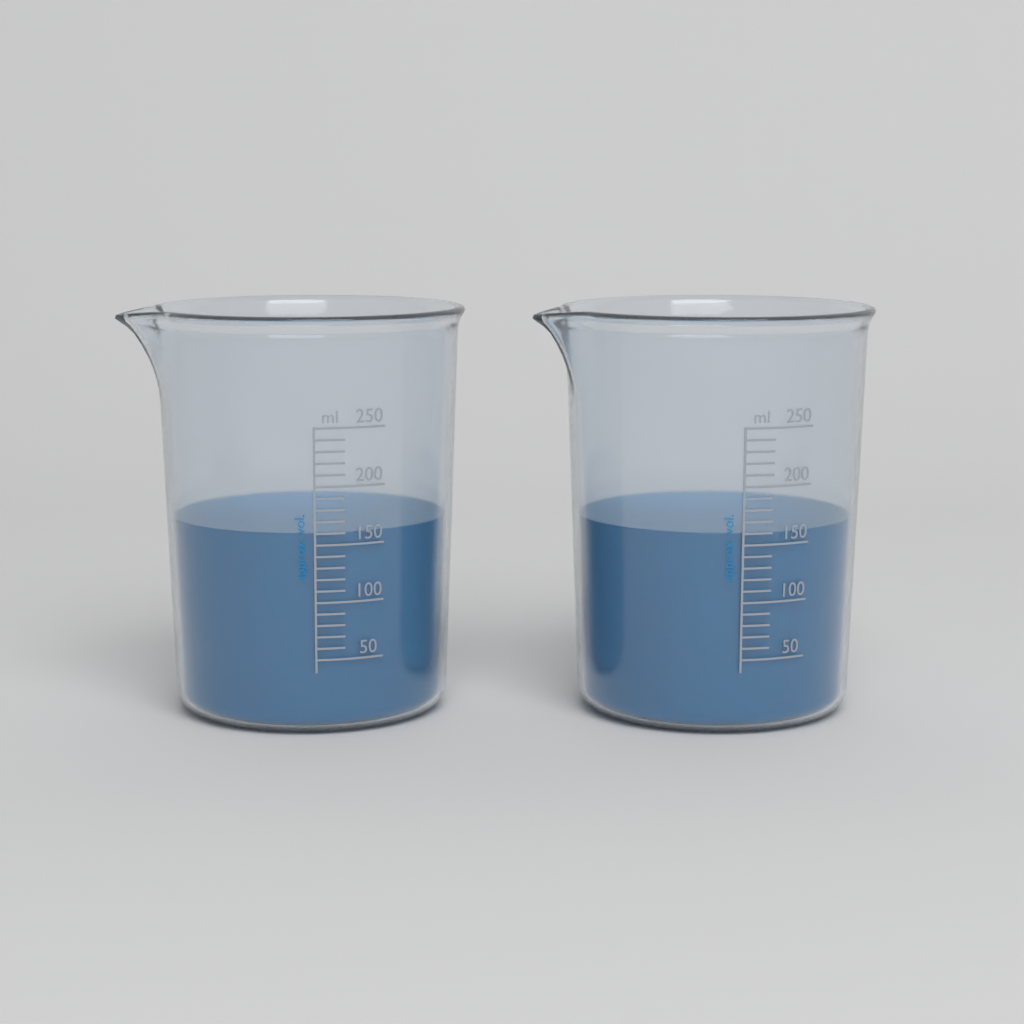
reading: 160 ml
